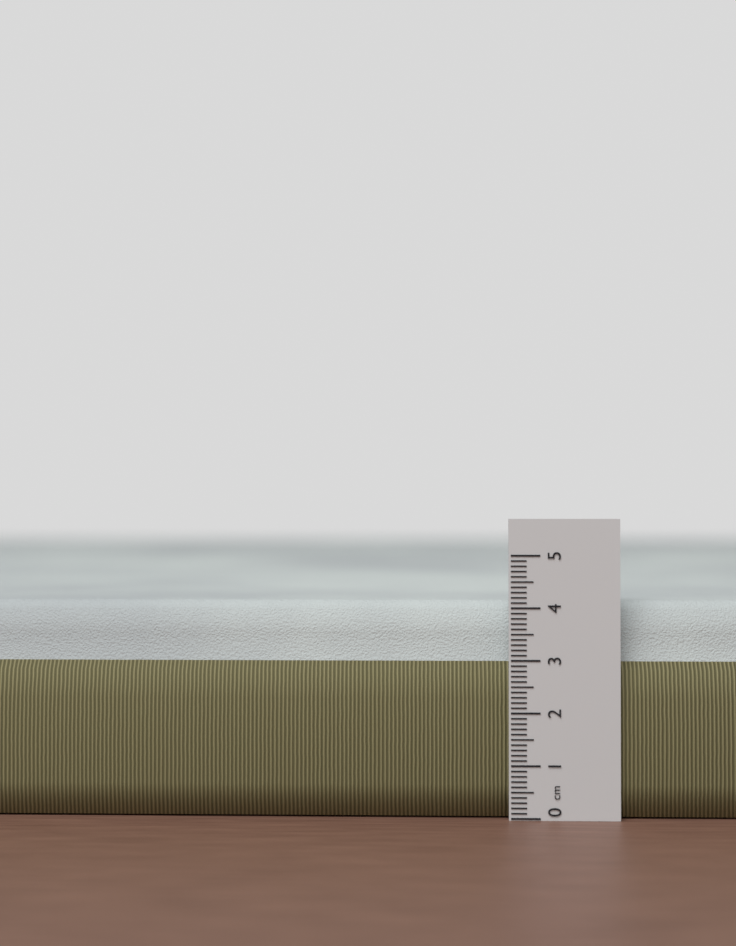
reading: 4.1 cm
